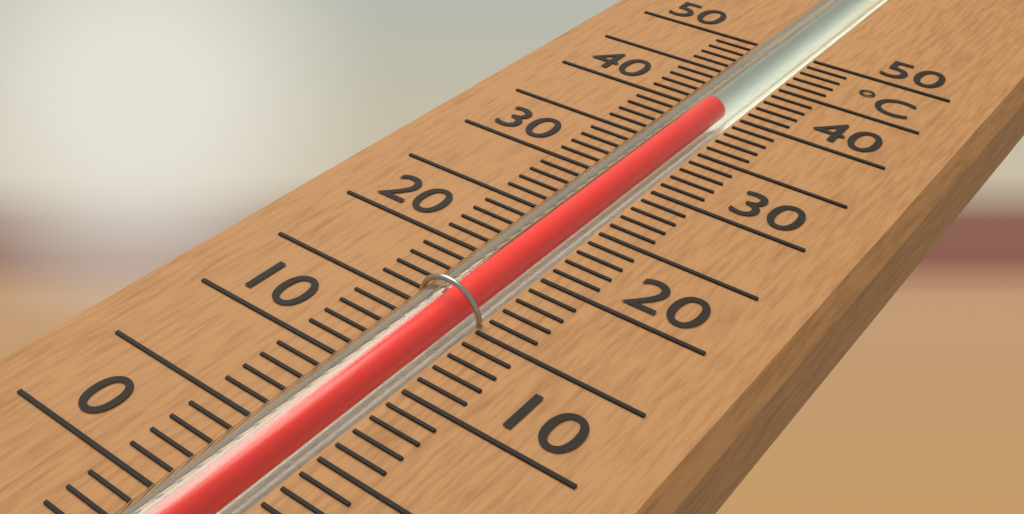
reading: 40 °C
